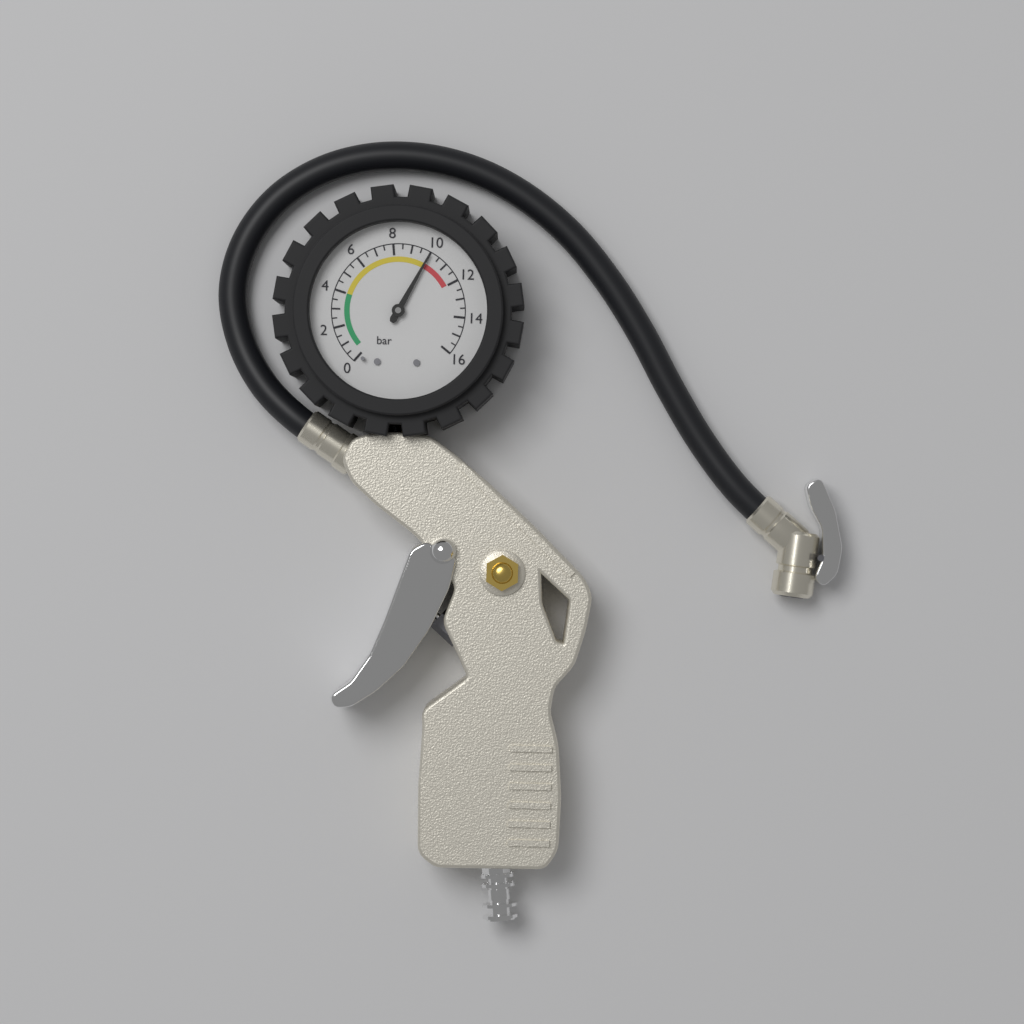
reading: 10.0 bar
